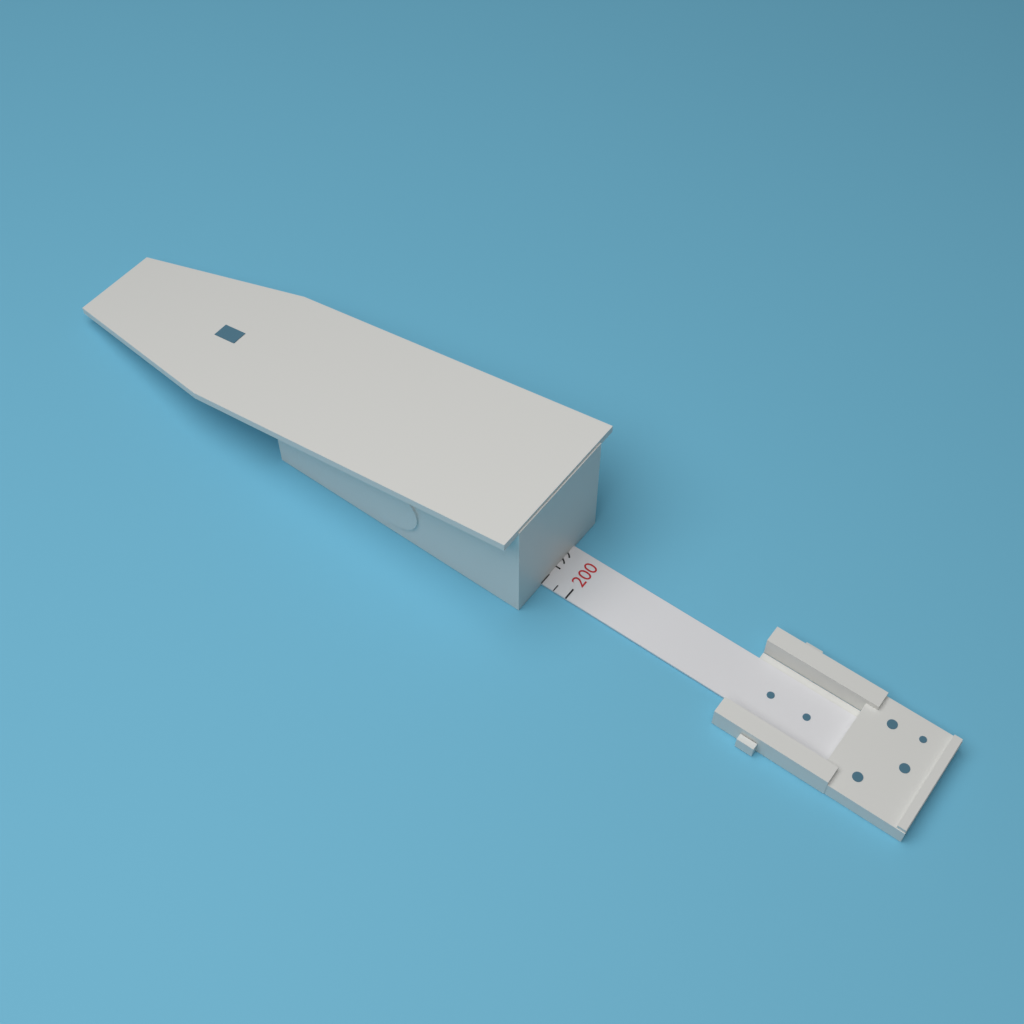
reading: 199.0 (no unit)
